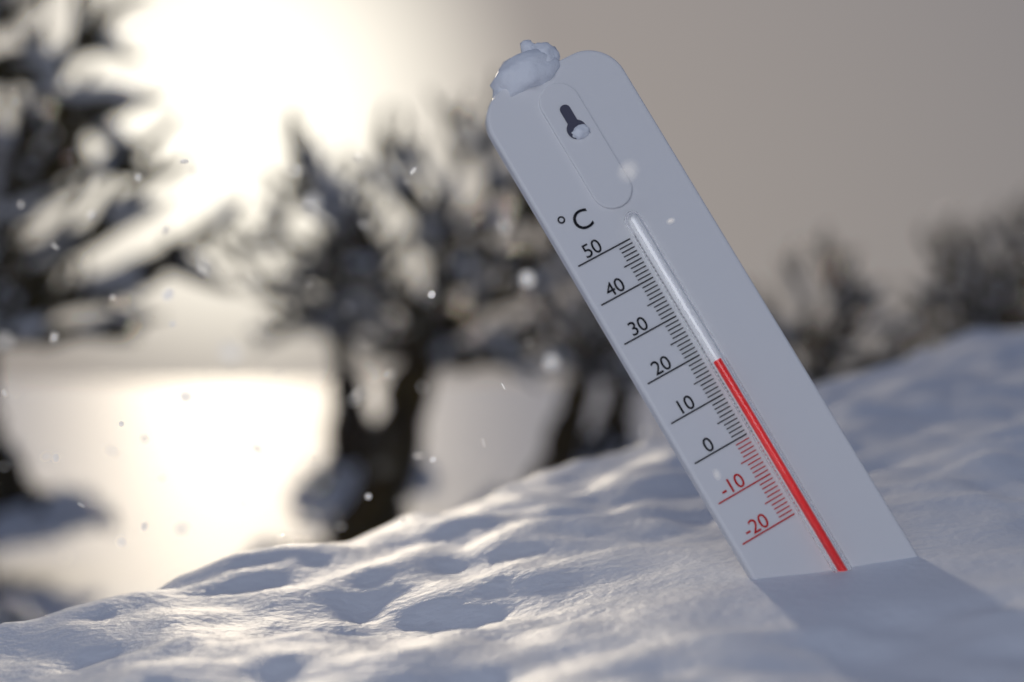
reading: 17 °C
